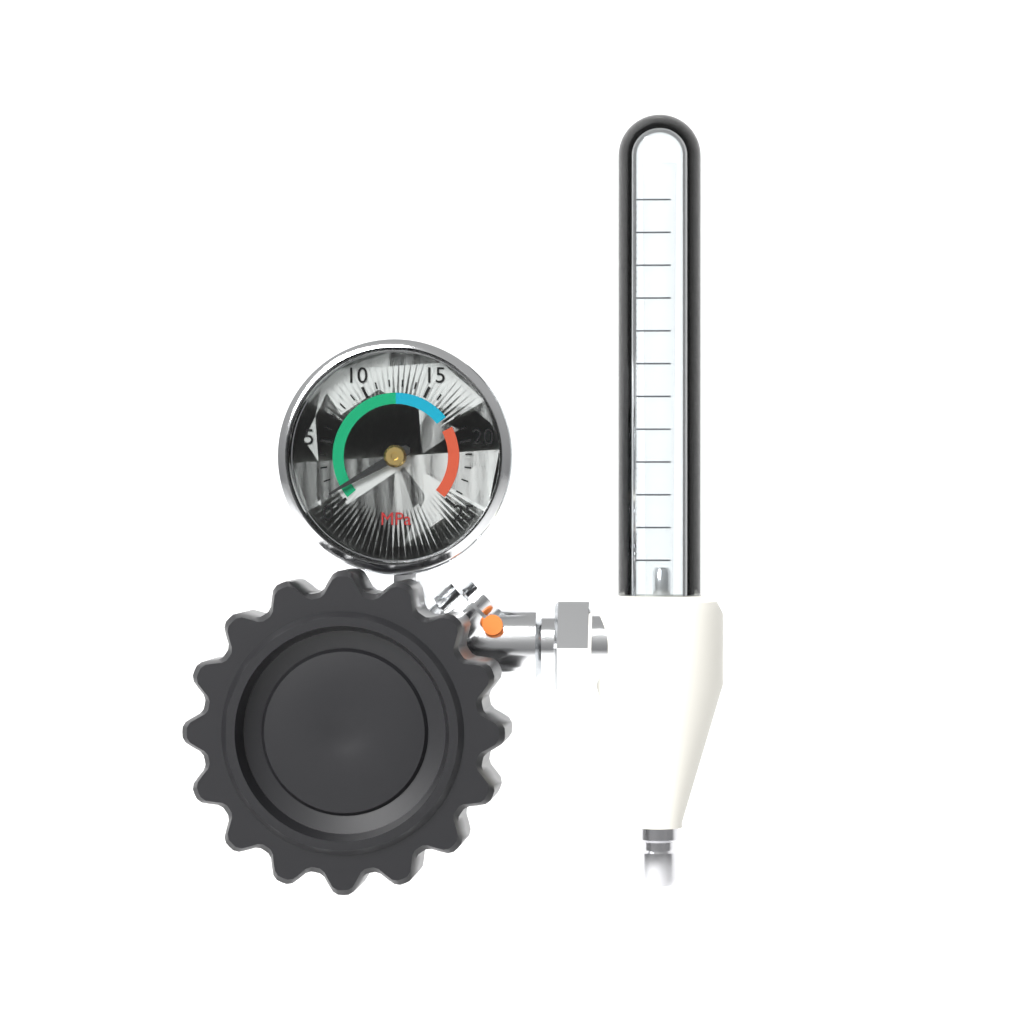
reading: 1 MPa
